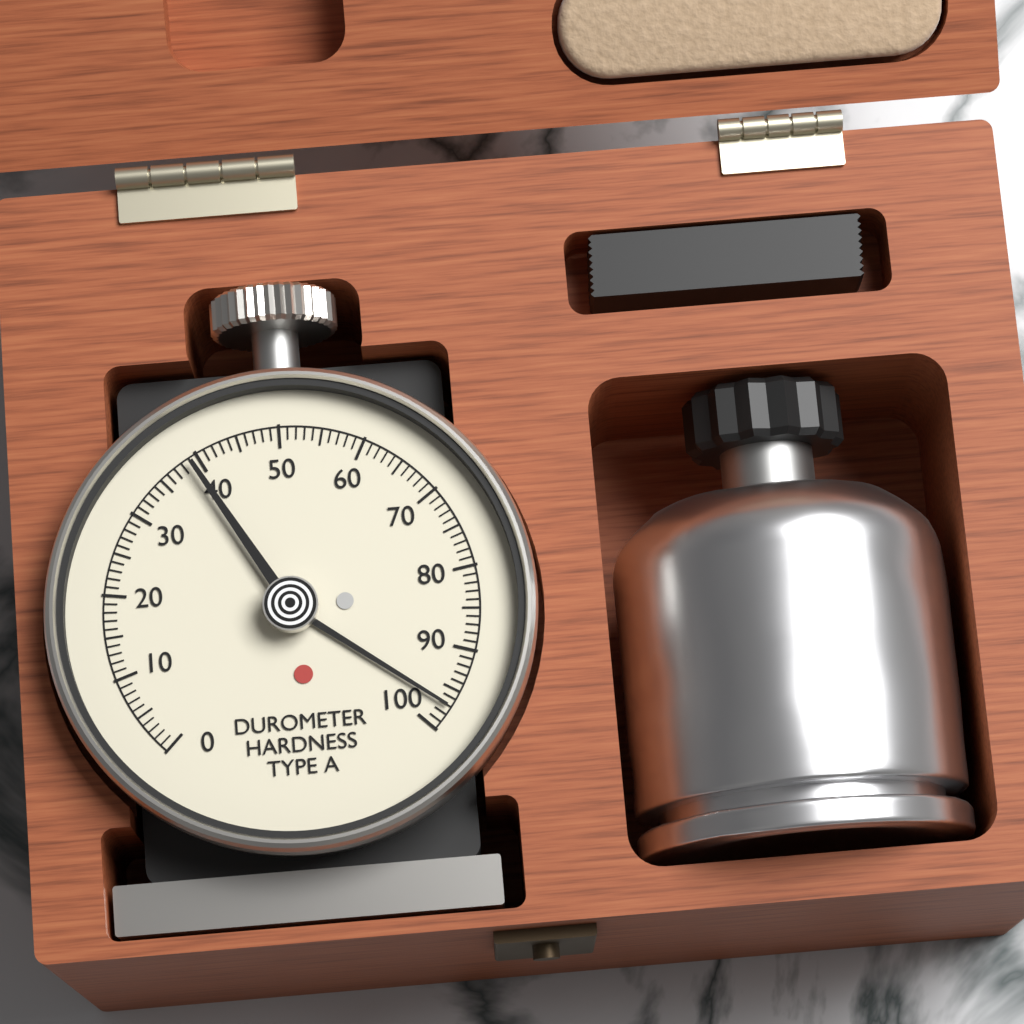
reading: 97 Shore A
